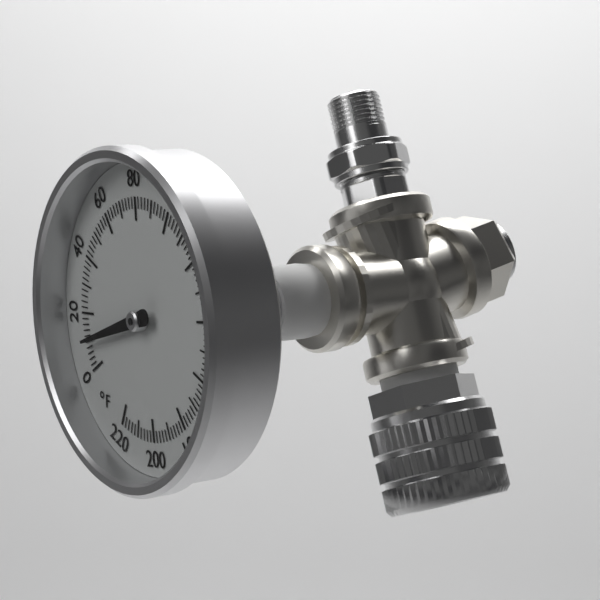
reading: 10 °F
